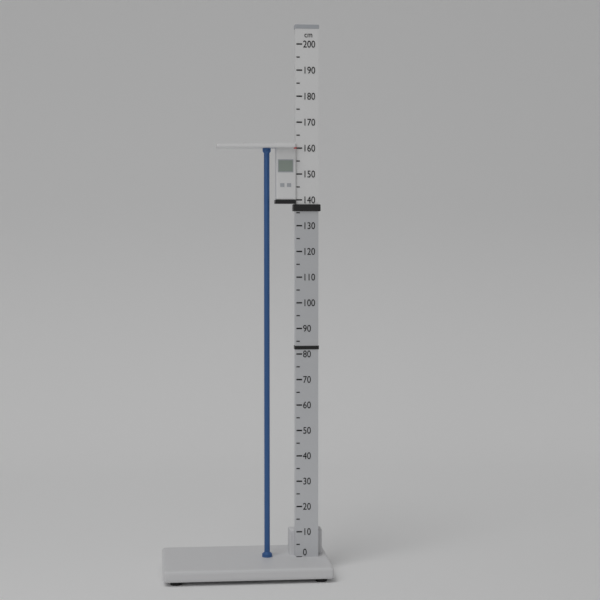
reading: 160 cm
